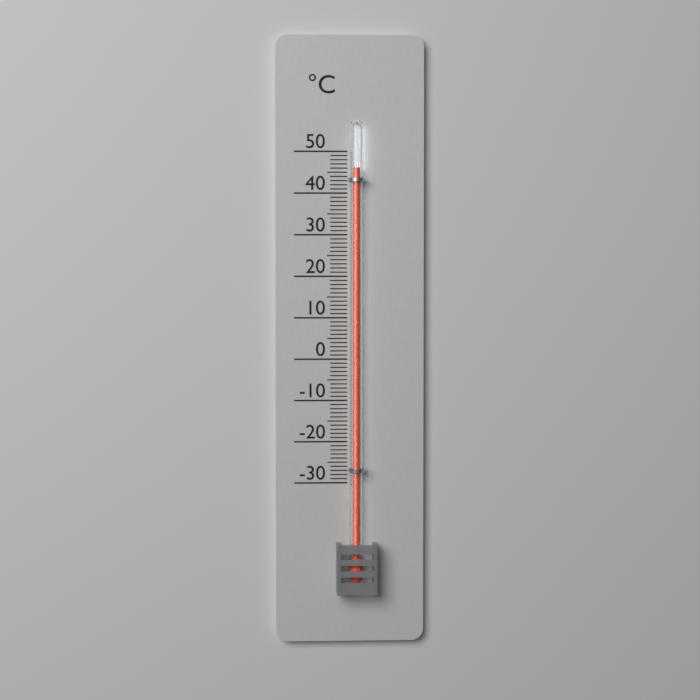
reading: 46 °C
